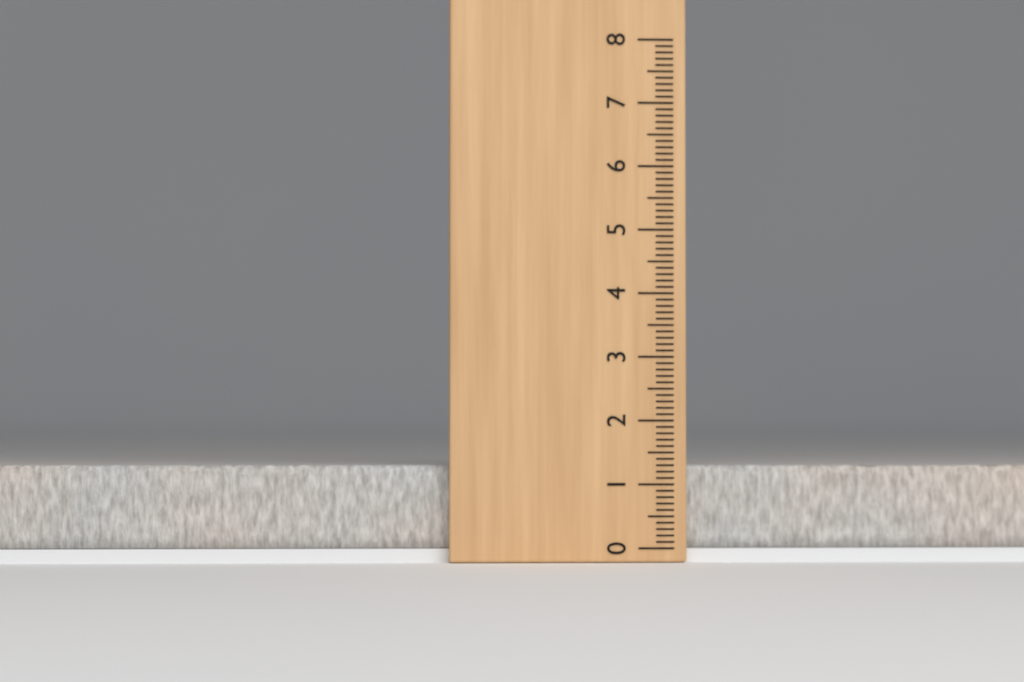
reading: 1.3 (no unit)
